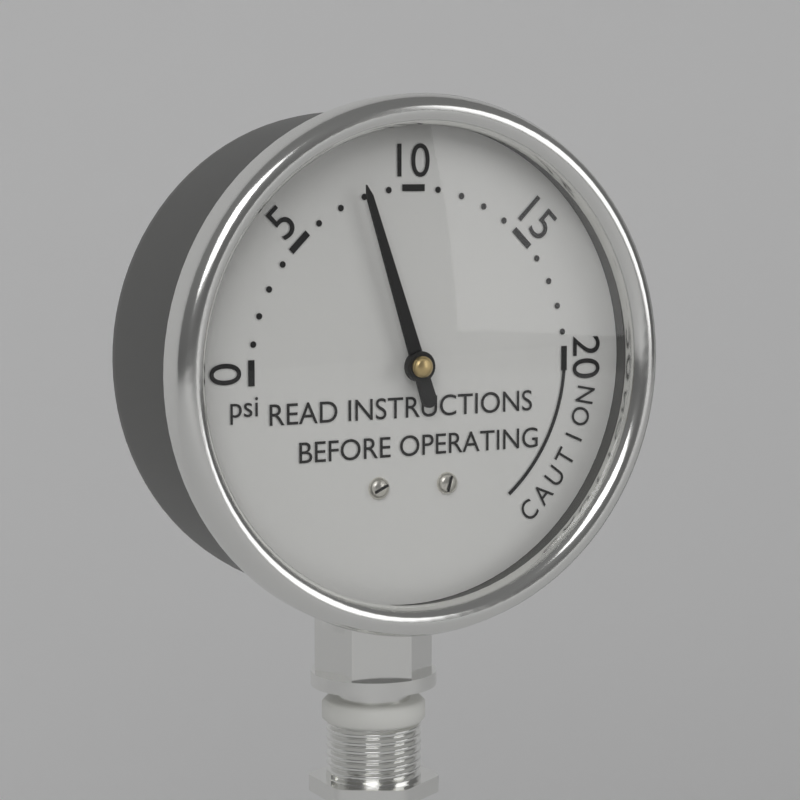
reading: 8 psi
